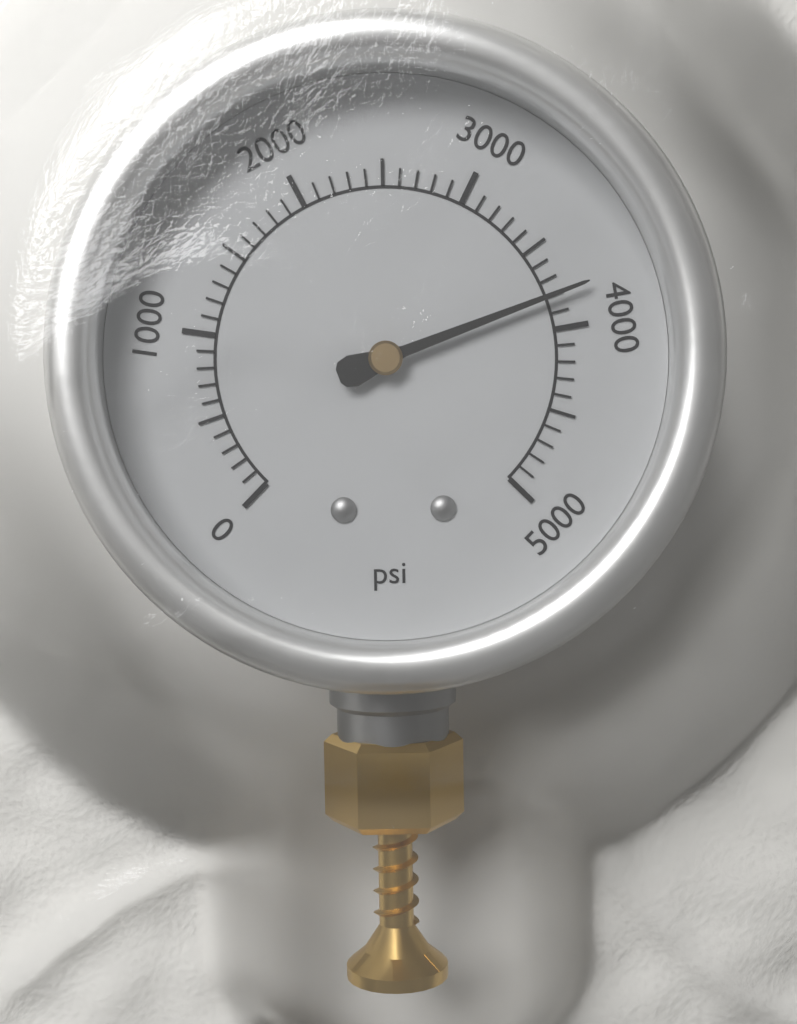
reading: 3800 psi
